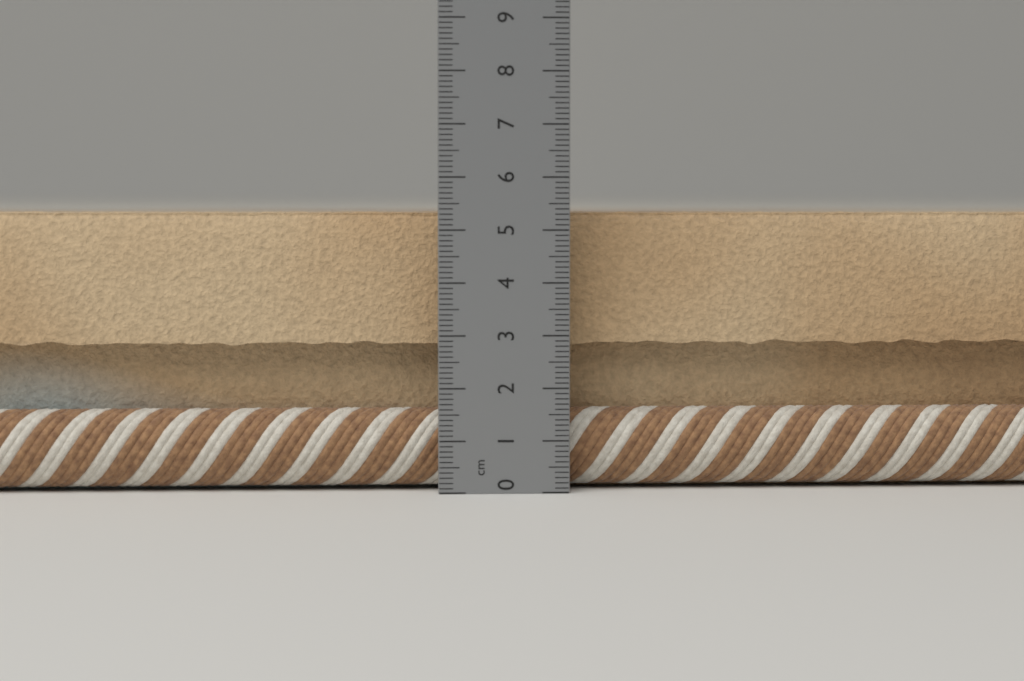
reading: 5.4 cm
